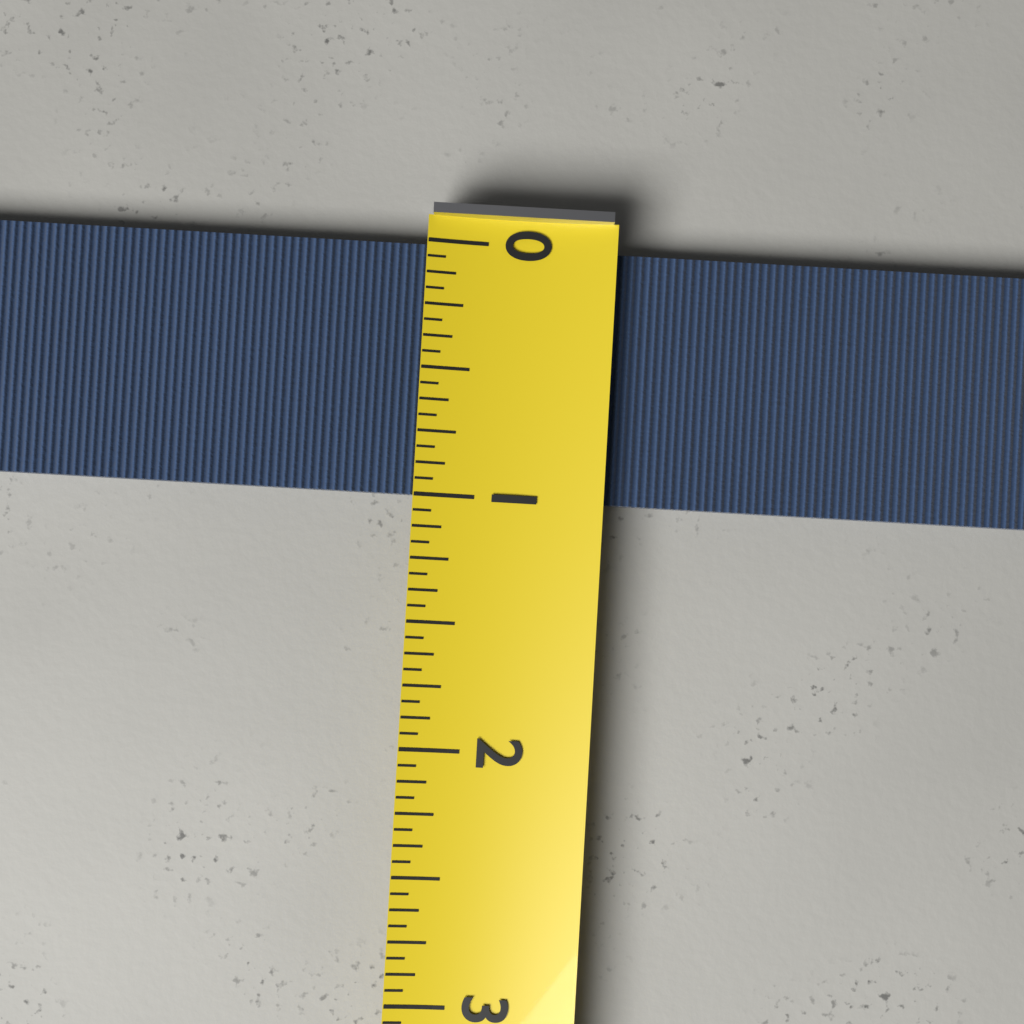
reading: 1.0000 (no unit)
